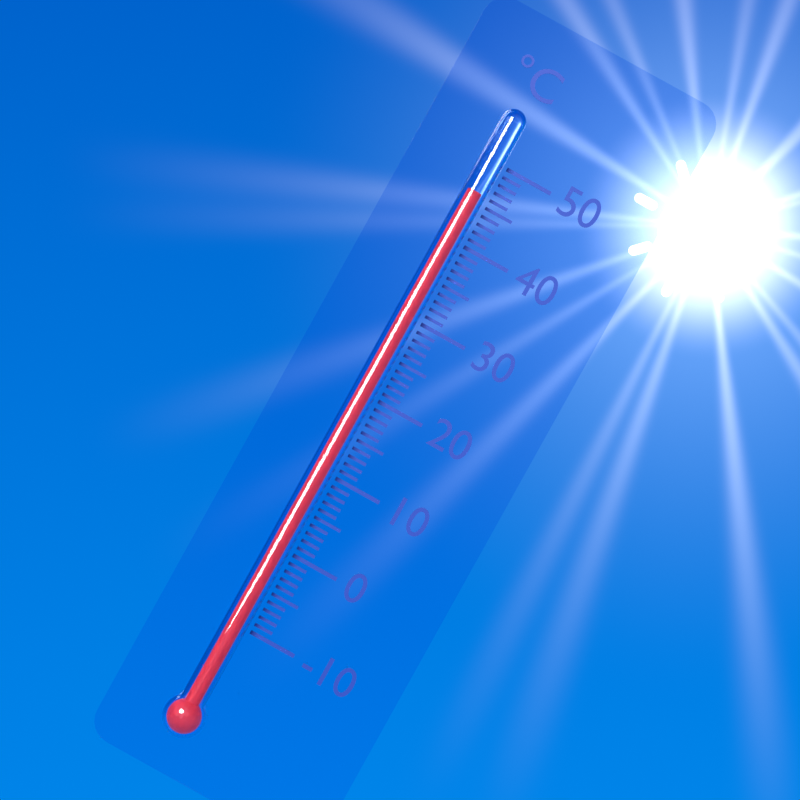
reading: 46 °C
